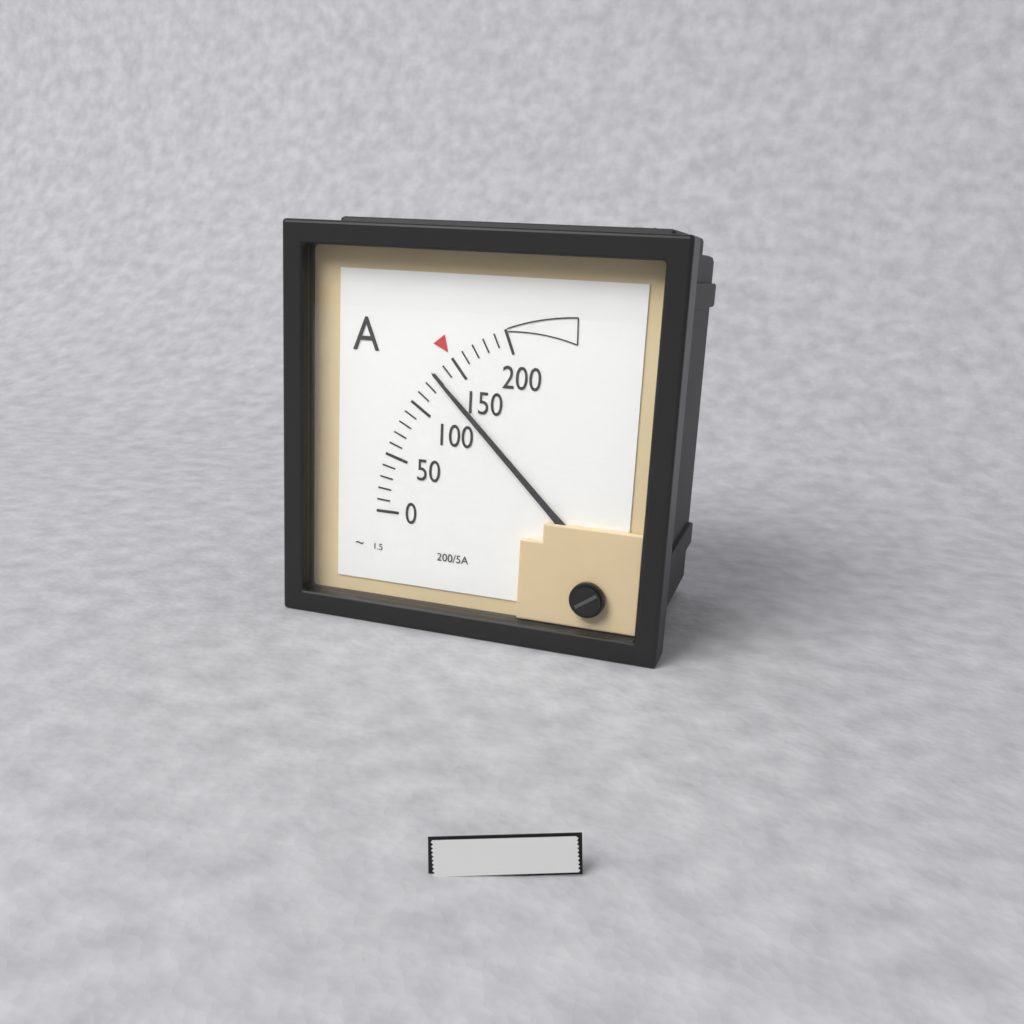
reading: 130 A
